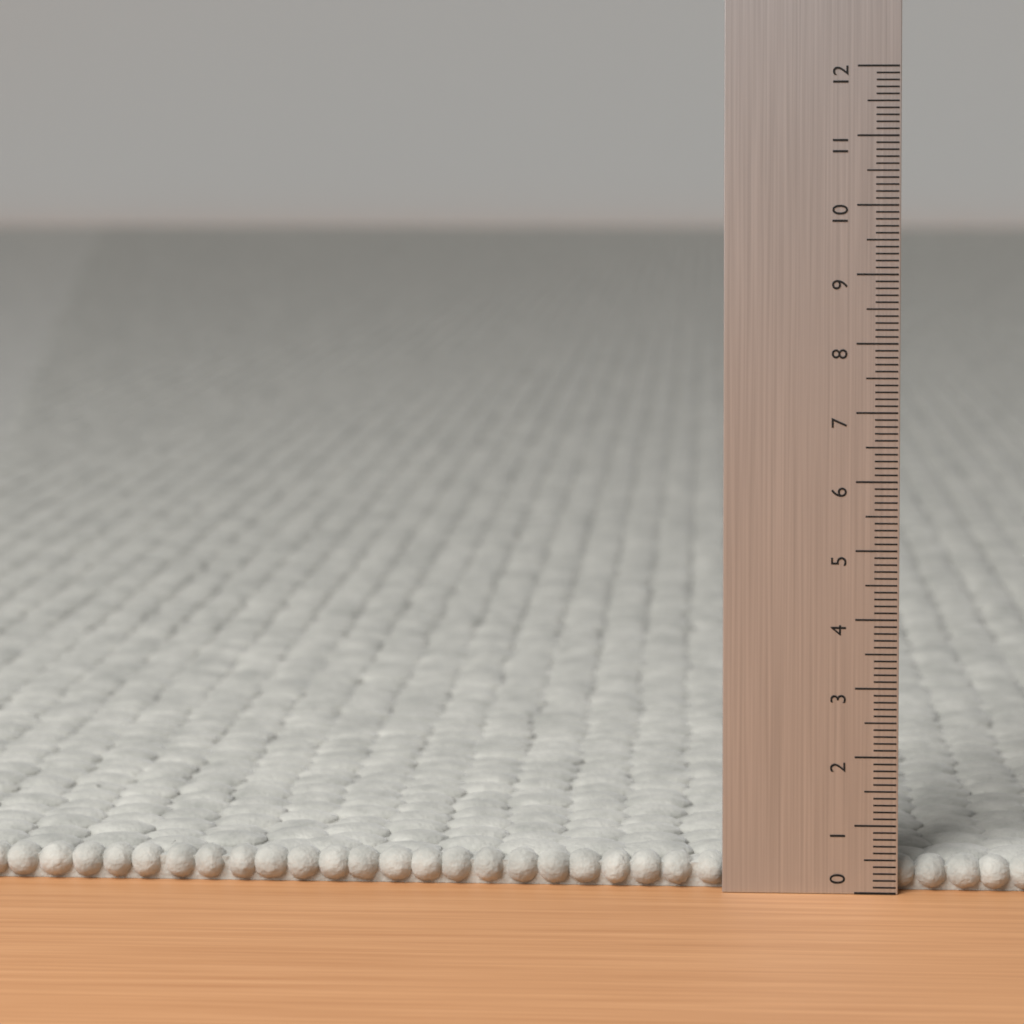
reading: 0.5 (no unit)
